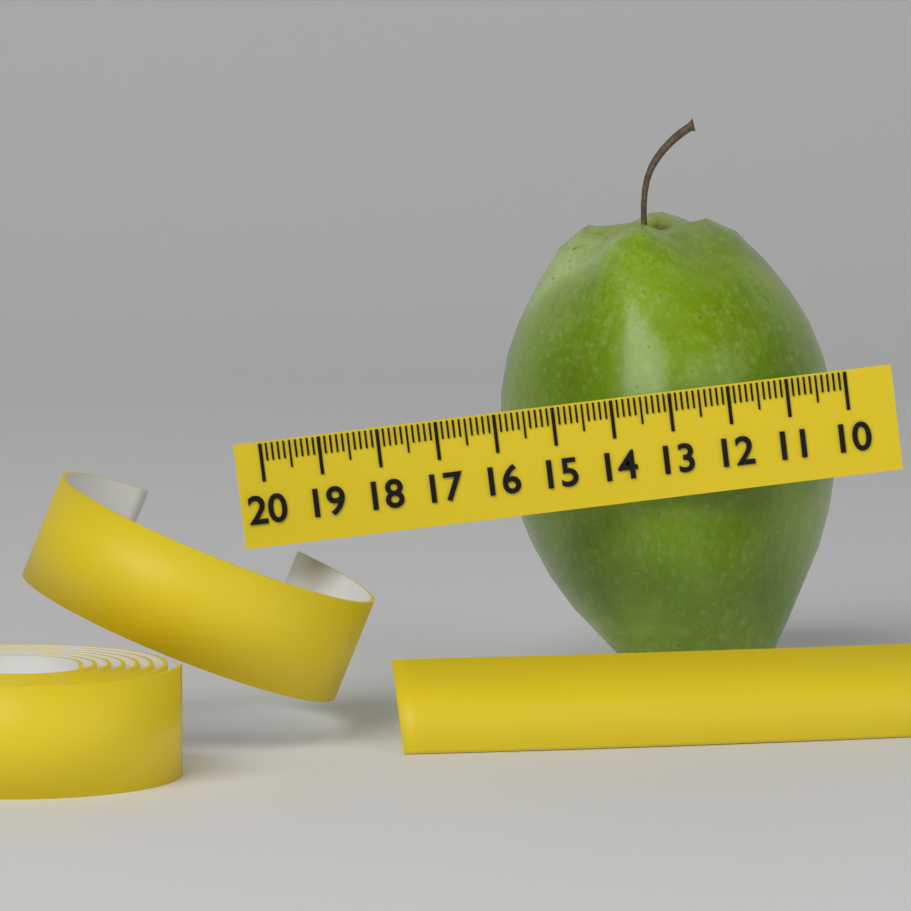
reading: 15.9 (no unit)
